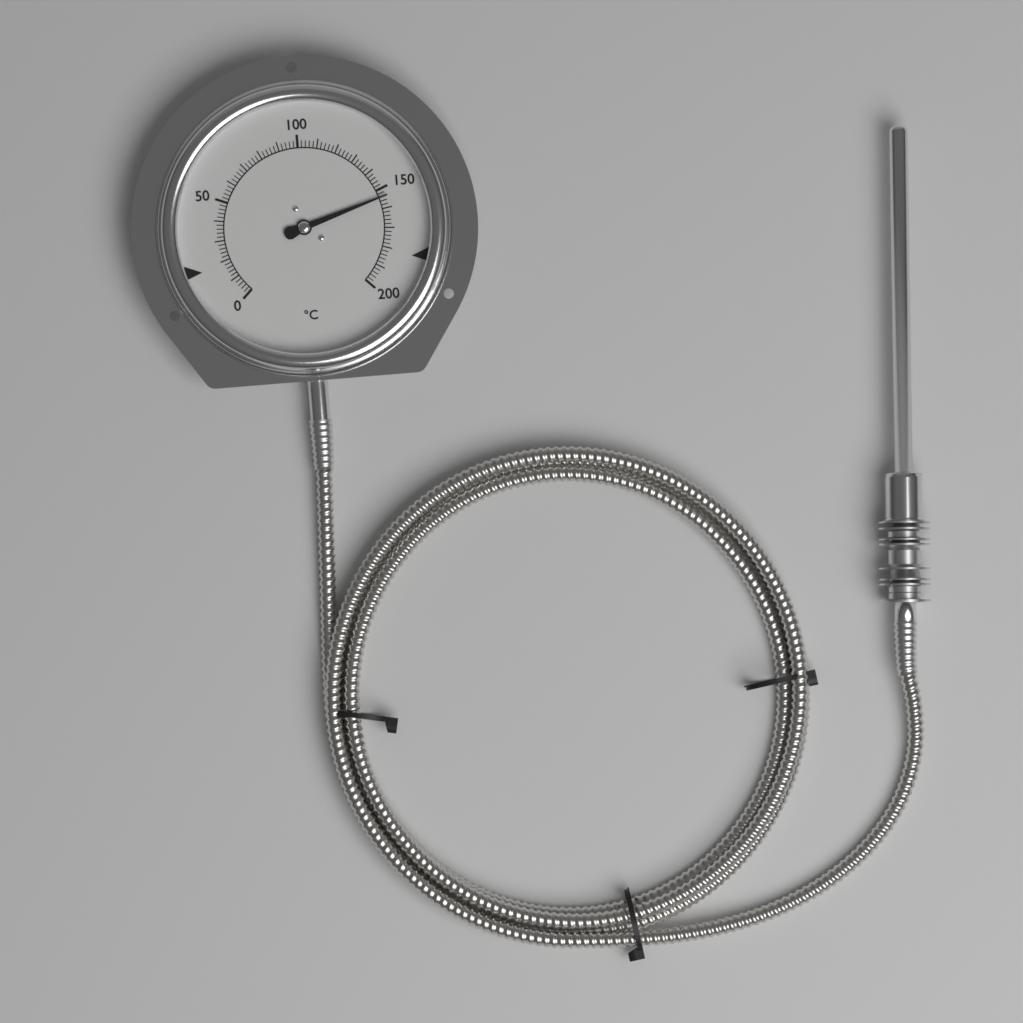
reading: 154 °C
